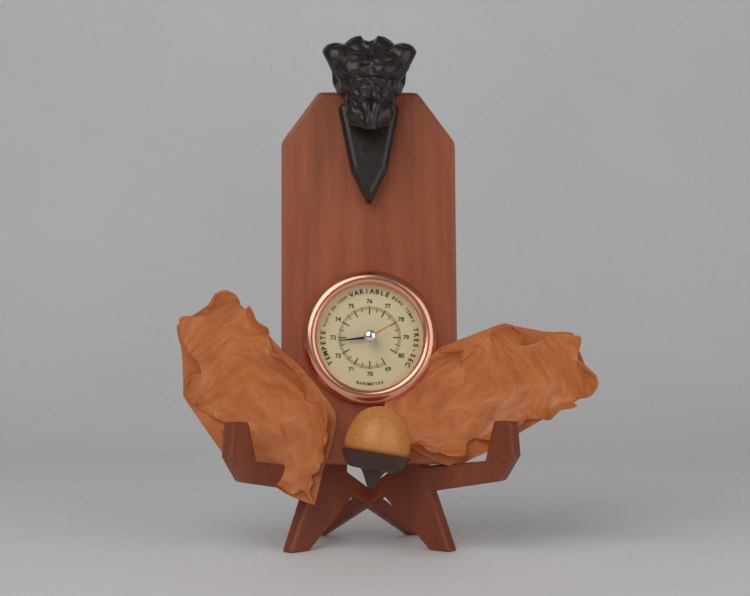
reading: 72.8 (no unit)
